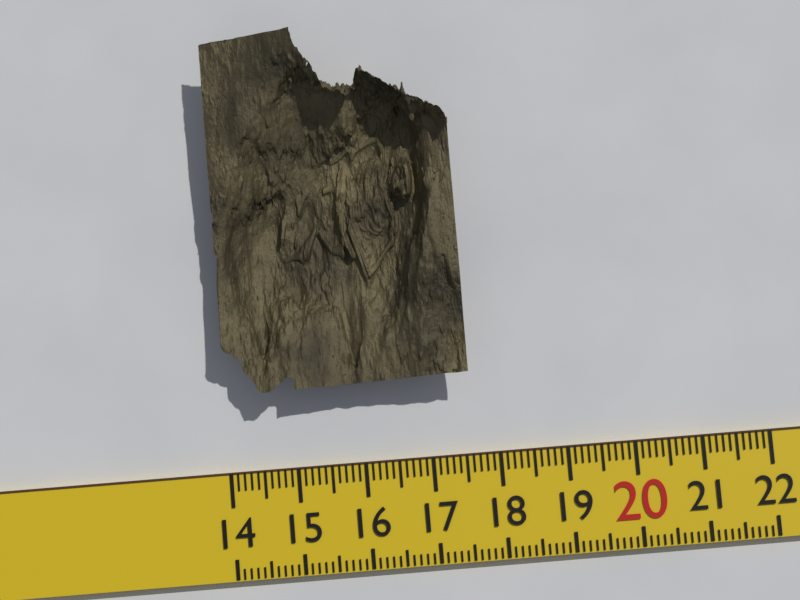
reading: 17.6 (no unit)
